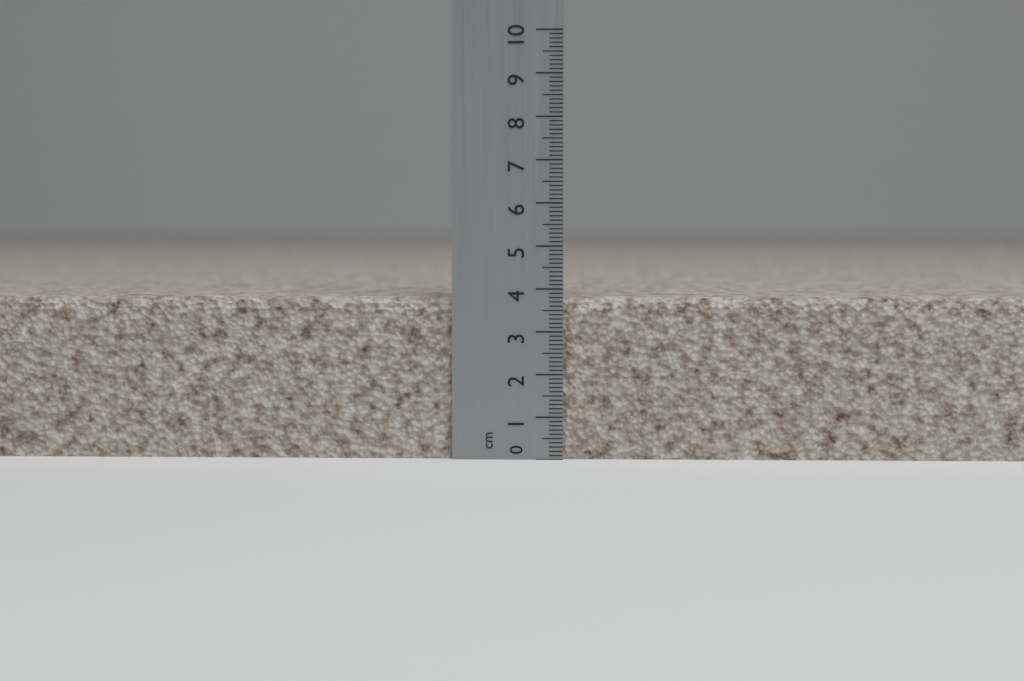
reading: 3.8 cm
